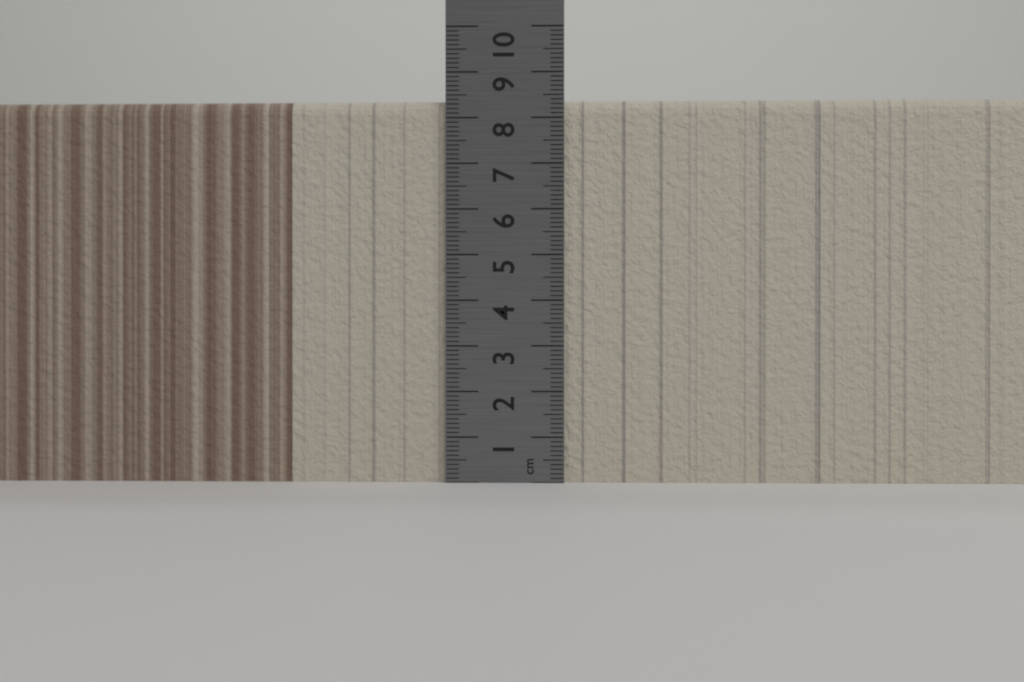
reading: 8.4 cm
